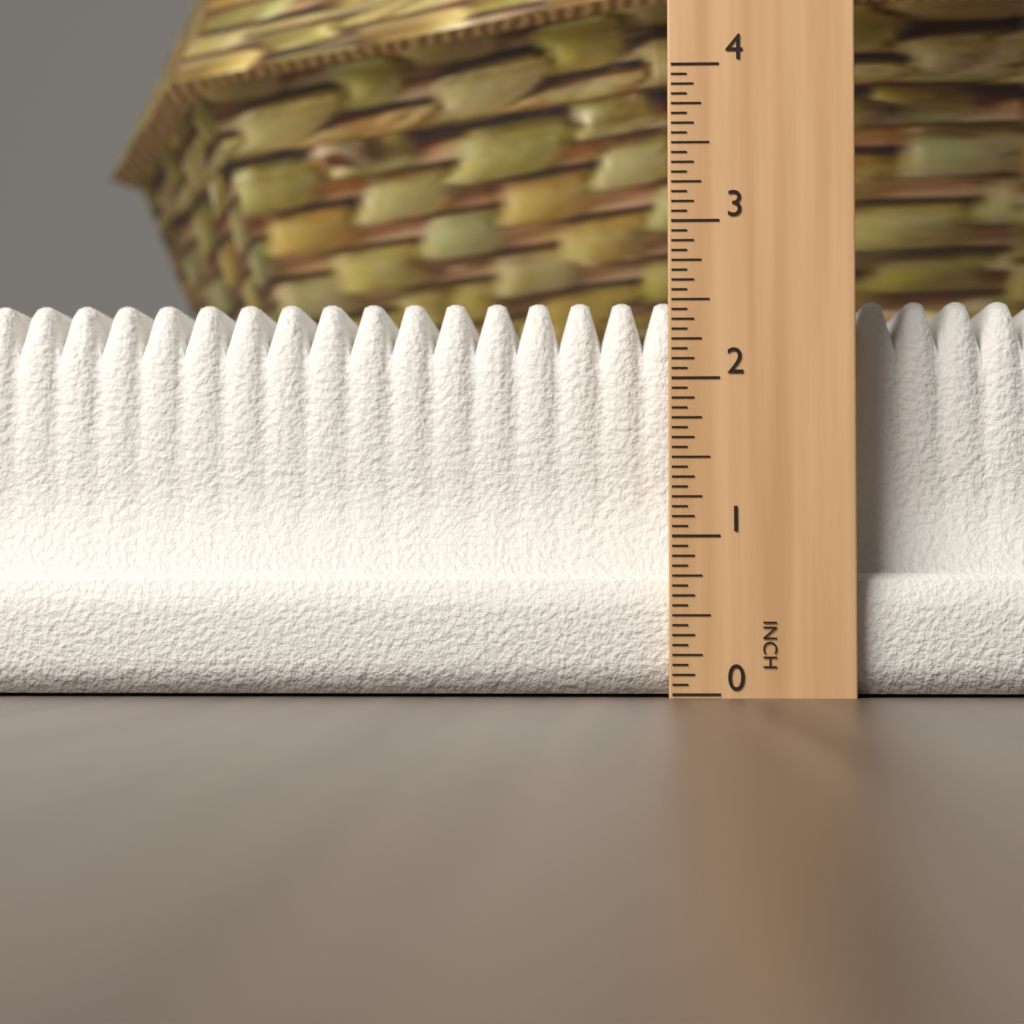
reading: 2.5625 in
